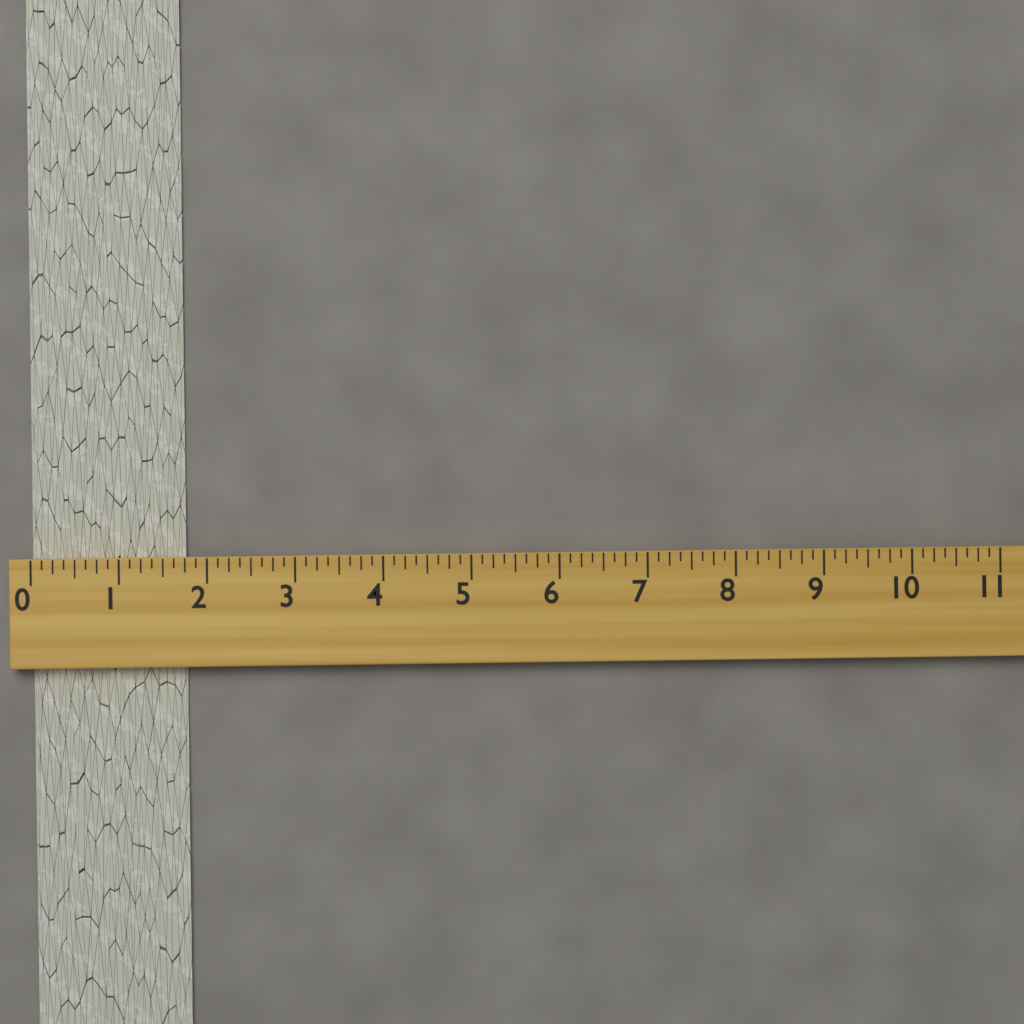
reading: 1.750 (no unit)
